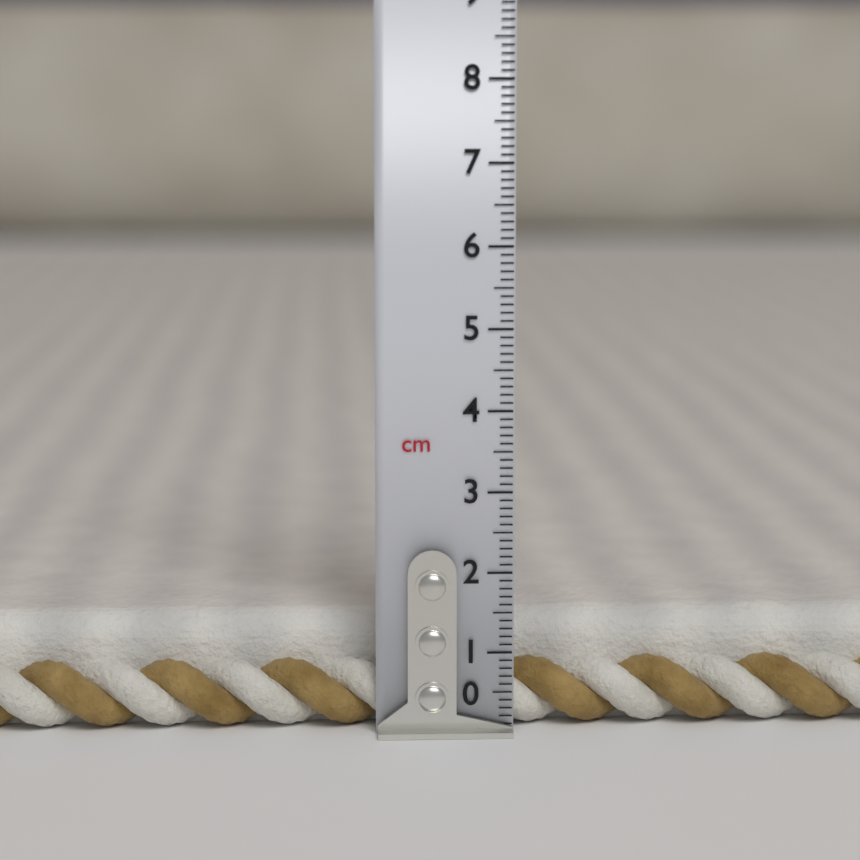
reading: 1.4 cm
